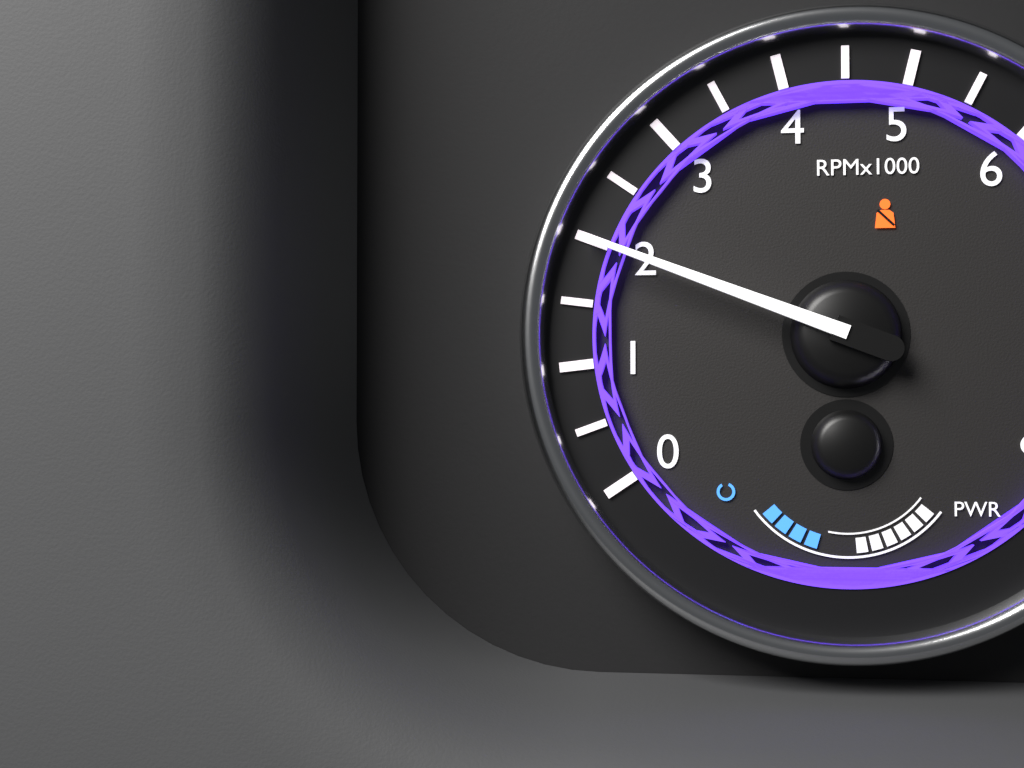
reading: 2000 RPM
